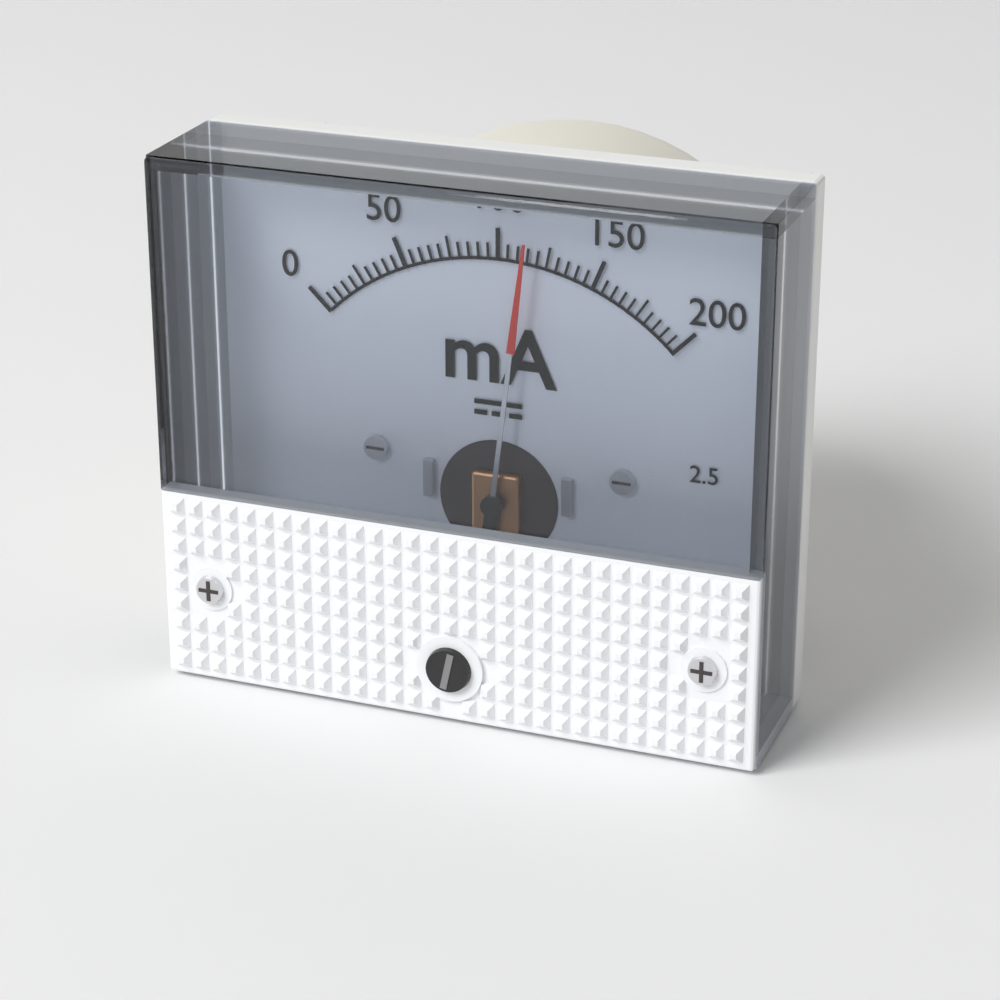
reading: 115 mA
